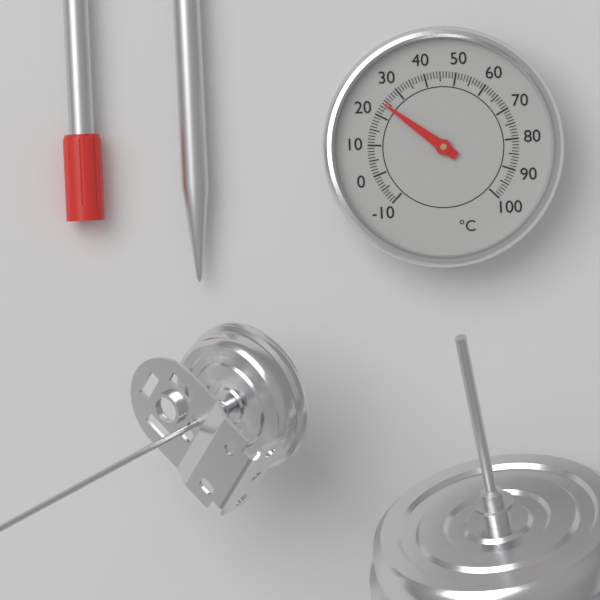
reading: 24 °C
